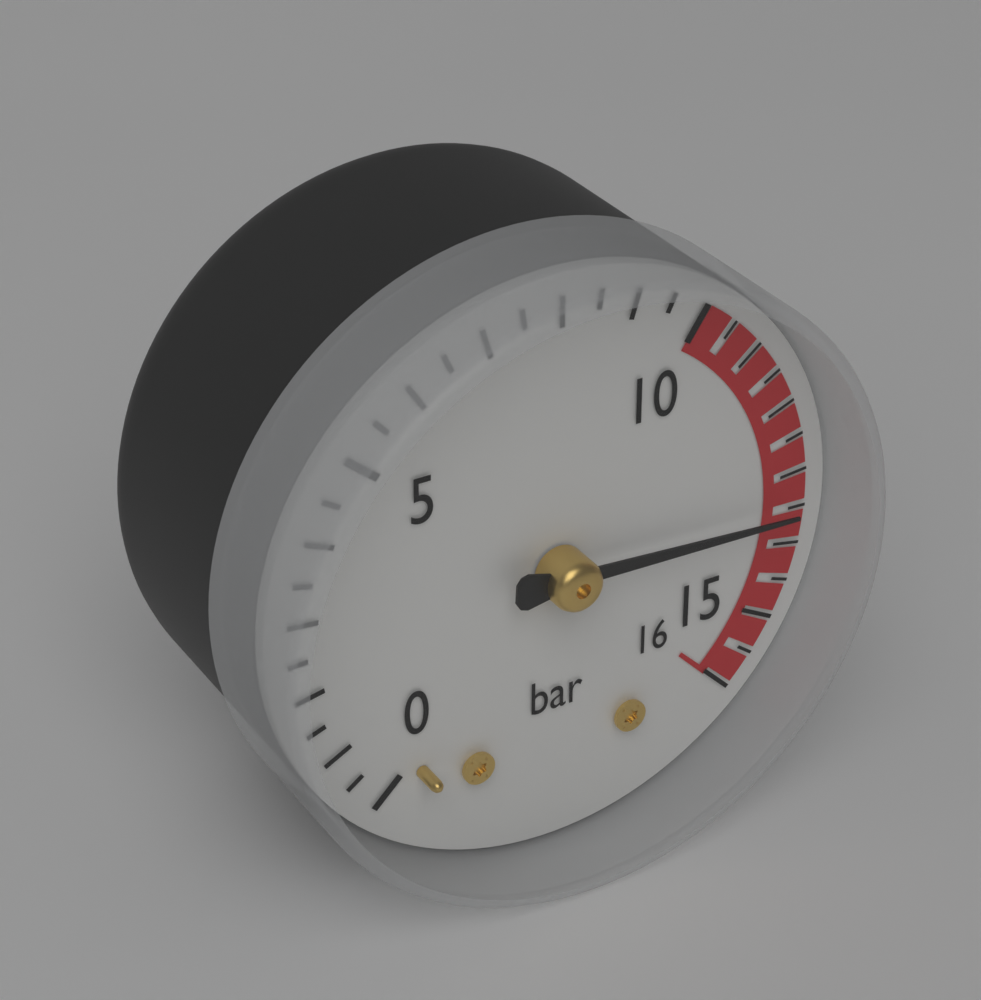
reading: 13.5 bar
